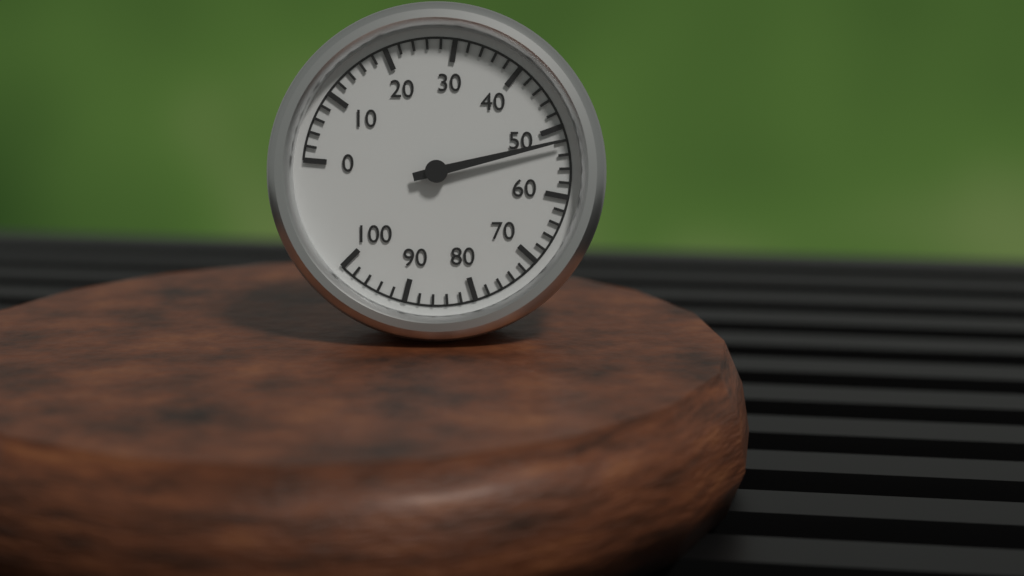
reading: 52 (no unit)
